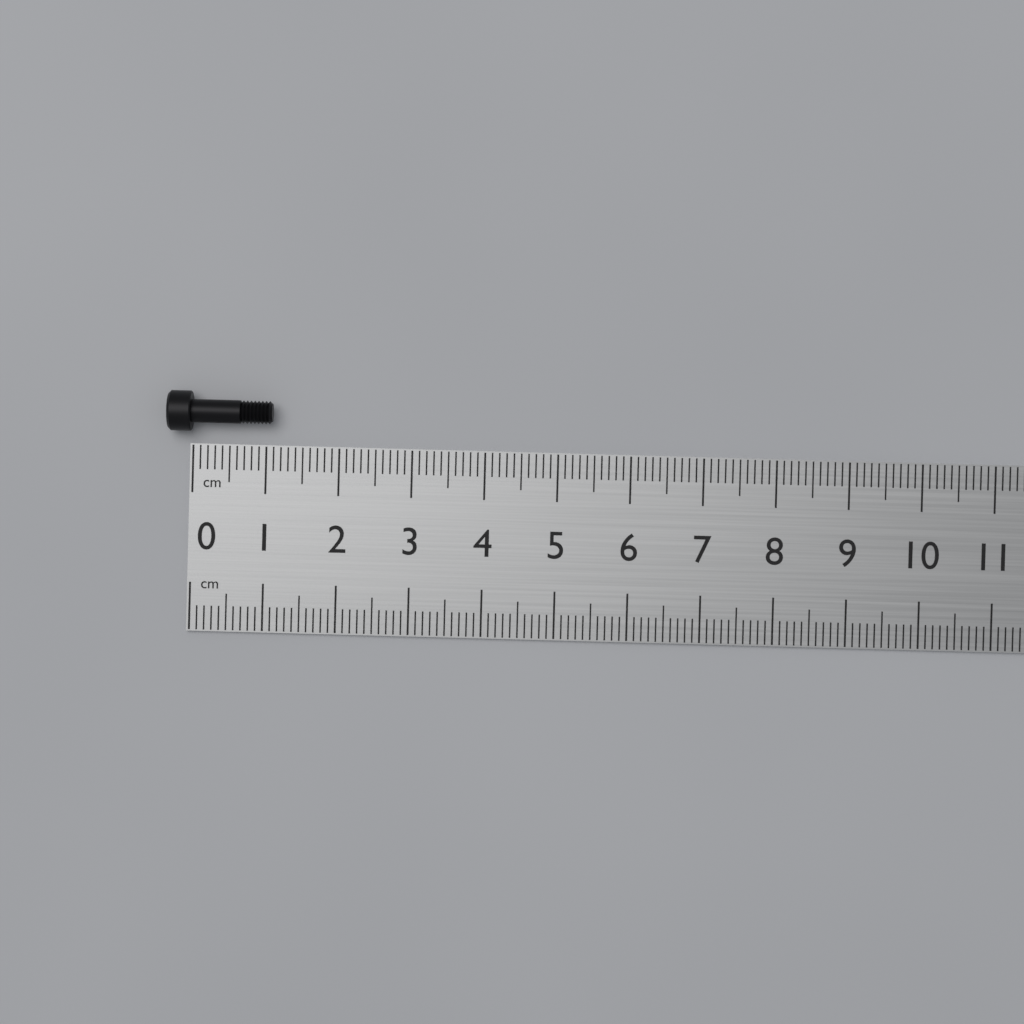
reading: 1.1 cm
